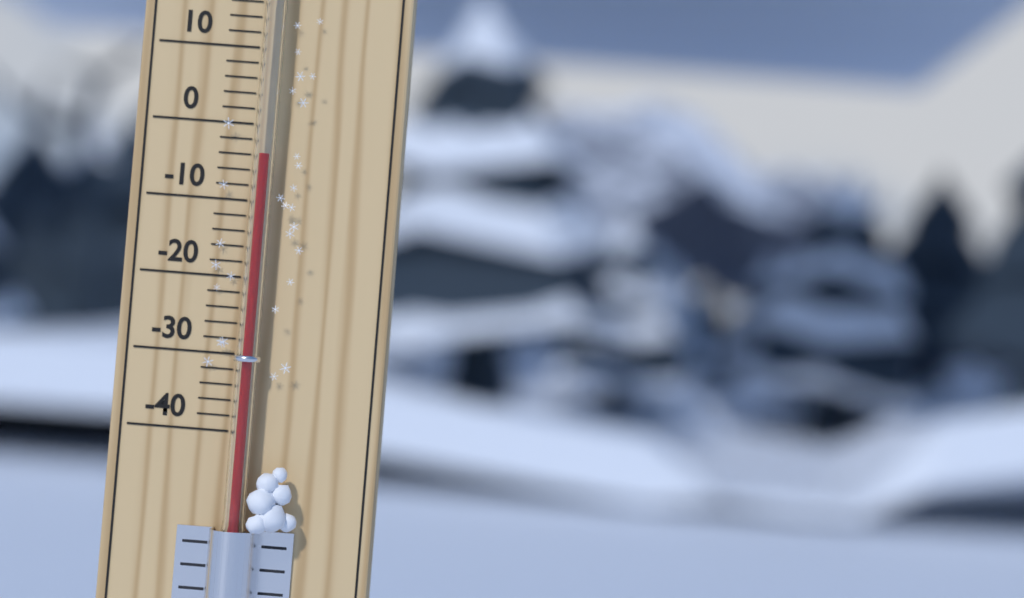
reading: -4 °C
